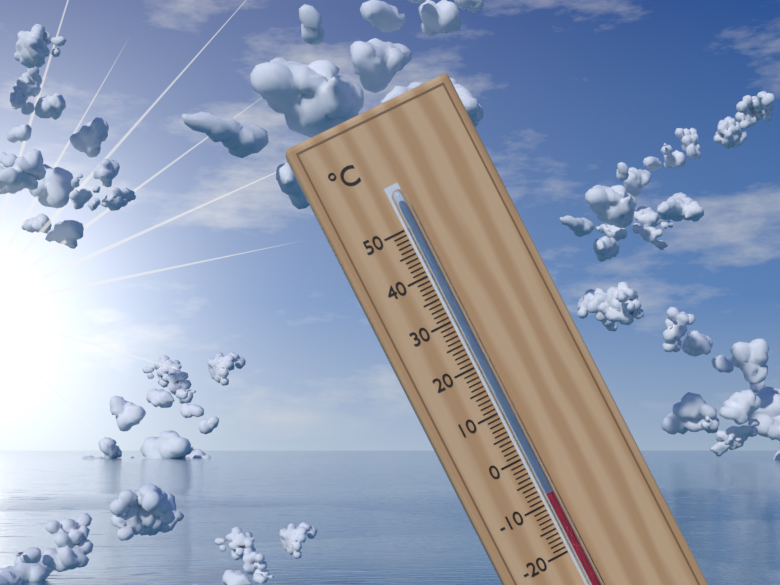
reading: -8 °C
